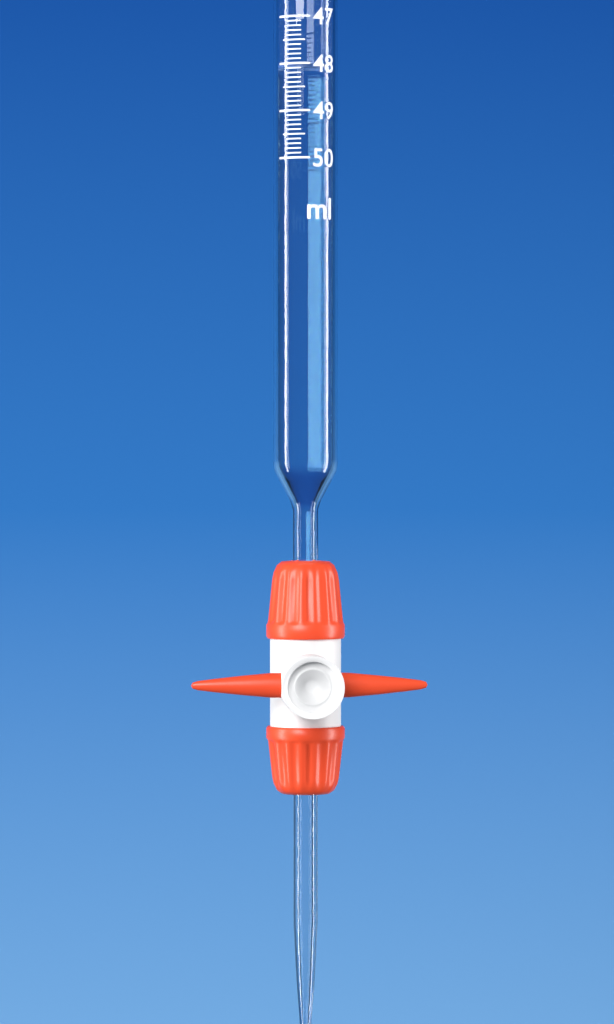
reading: 48.0 ml
